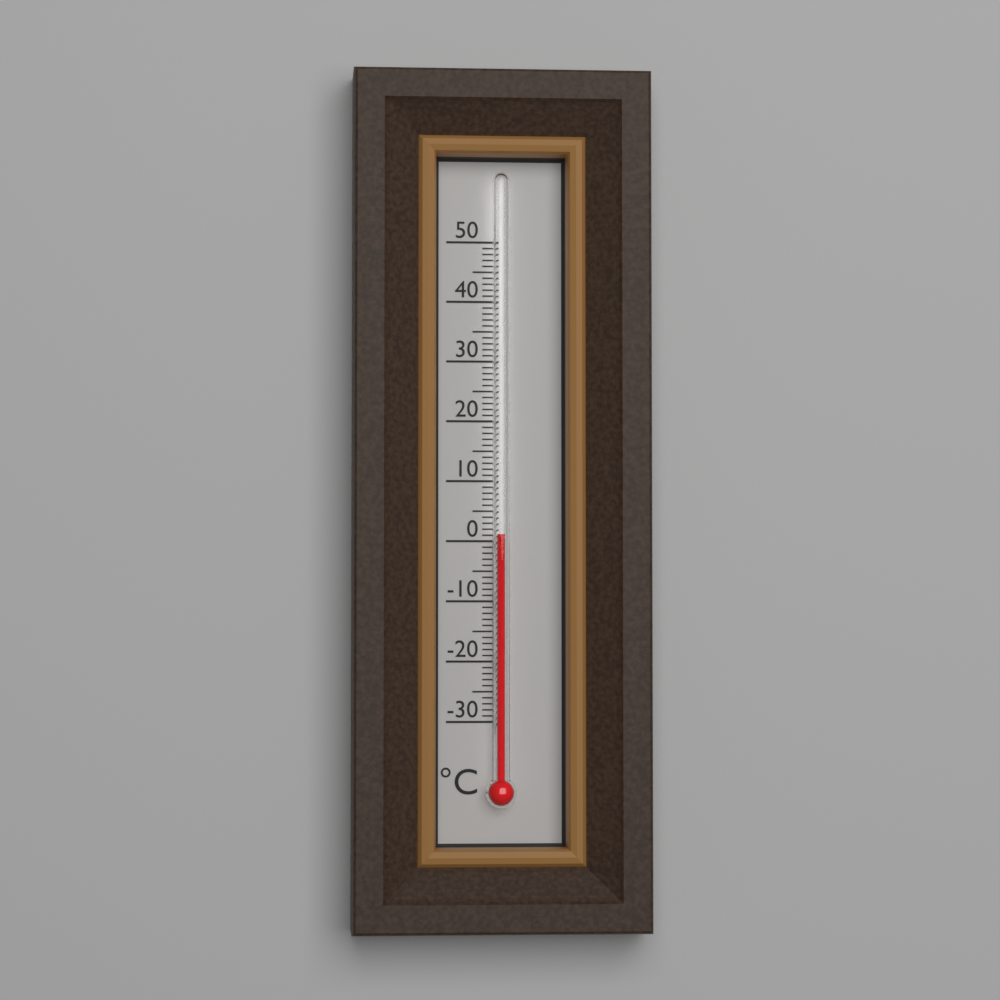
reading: 1 °C
